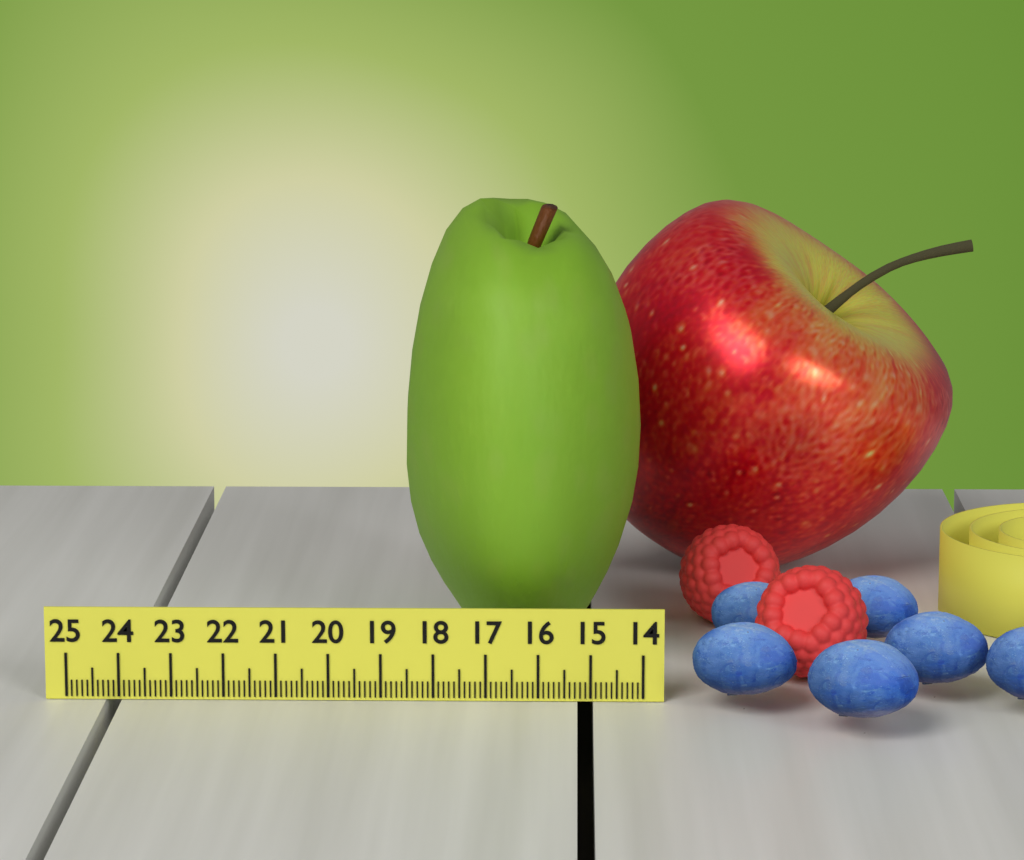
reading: 18.7 (no unit)
